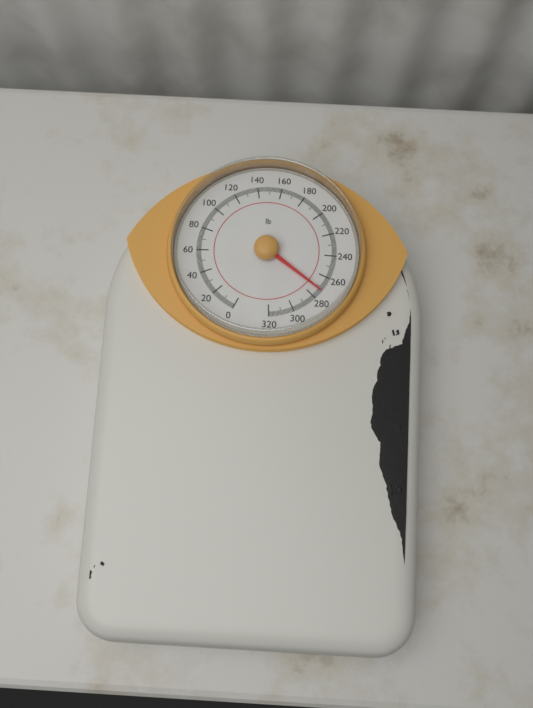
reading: 273 lb
